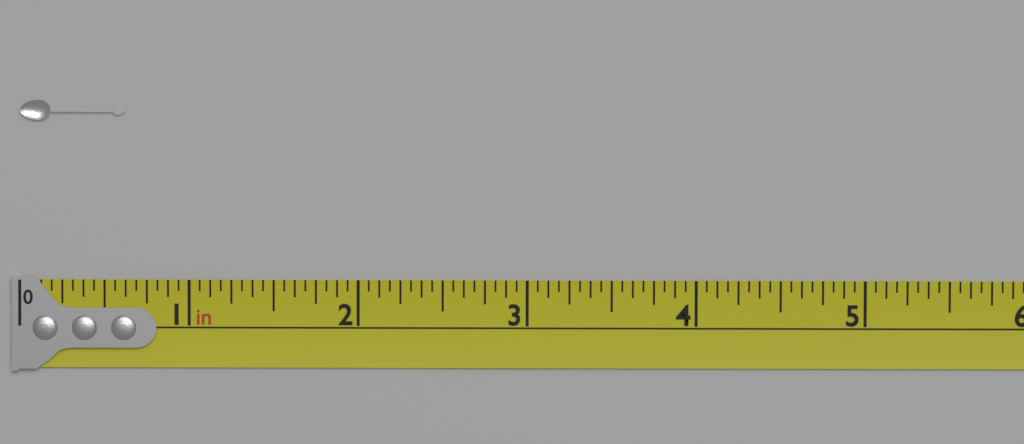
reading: 0.6250 in
